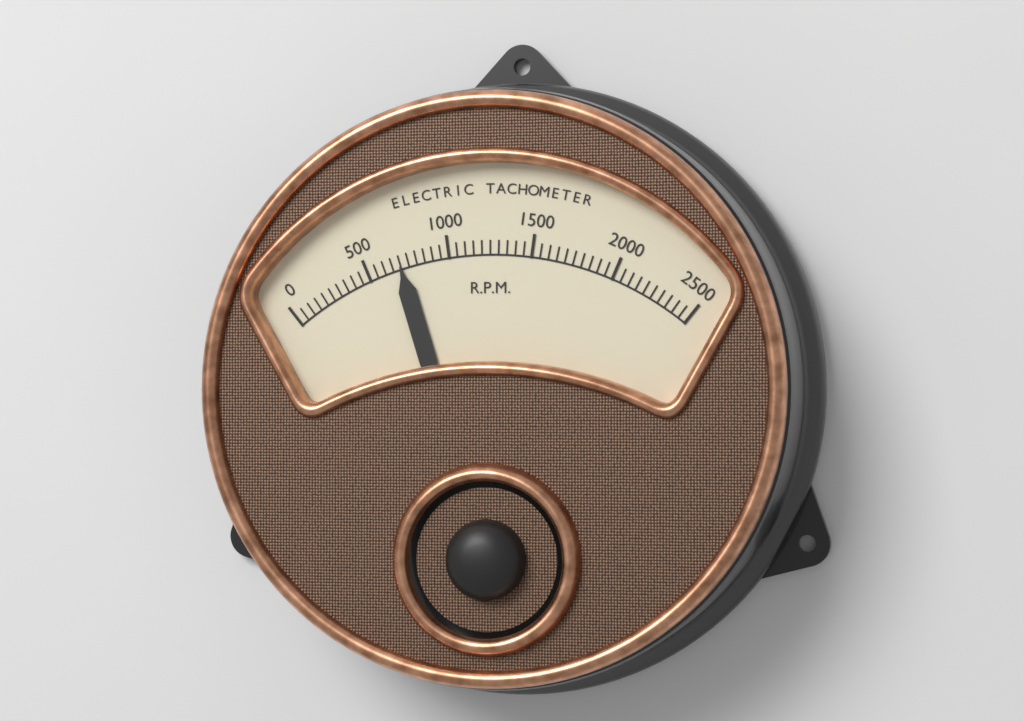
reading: 700 RPM
